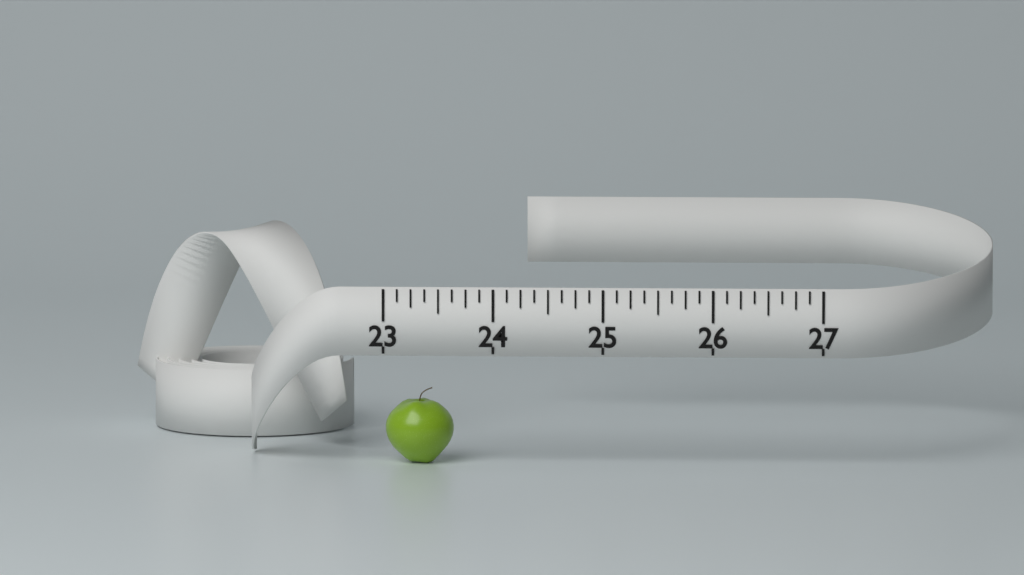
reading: 23.625 (no unit)
